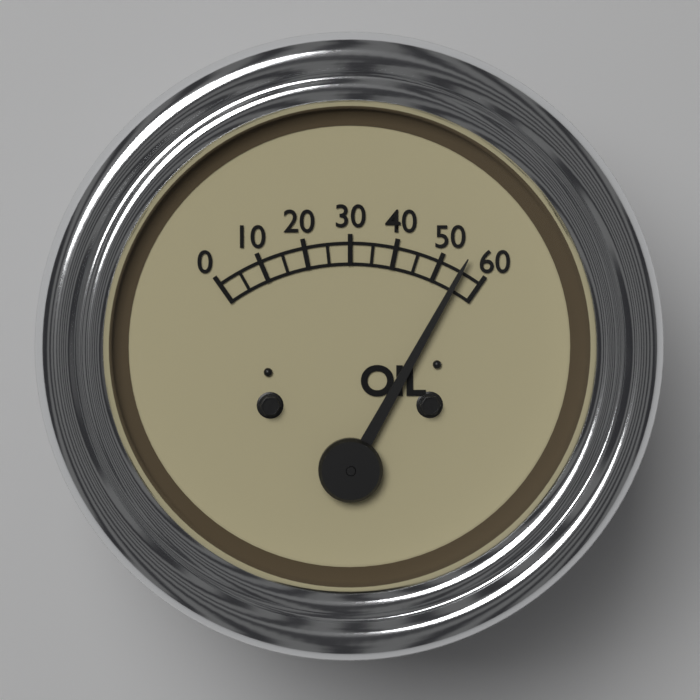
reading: 55 (no unit)
